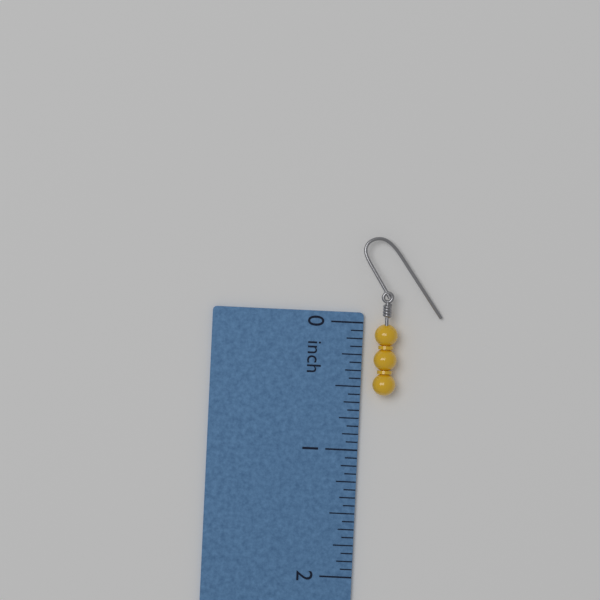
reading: 0.5625 inch
